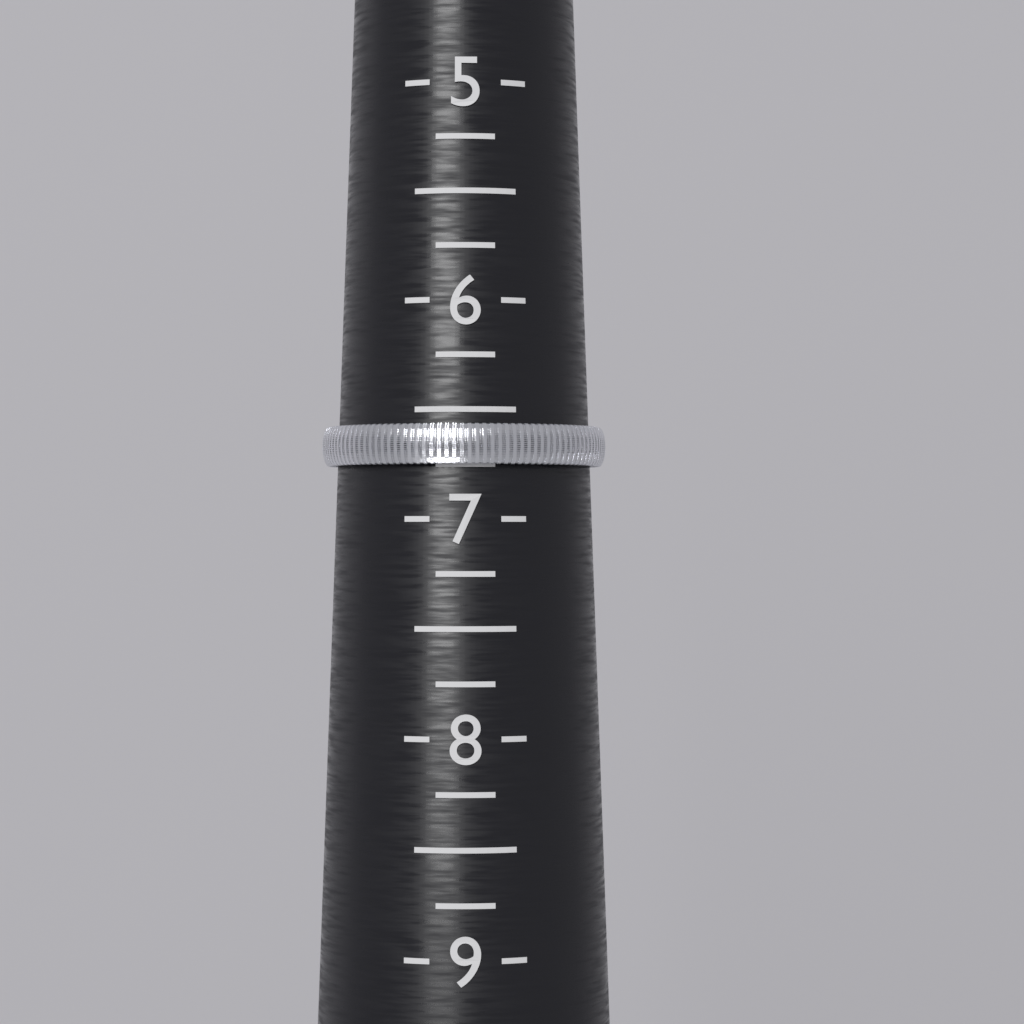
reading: 6.75 (no unit)
